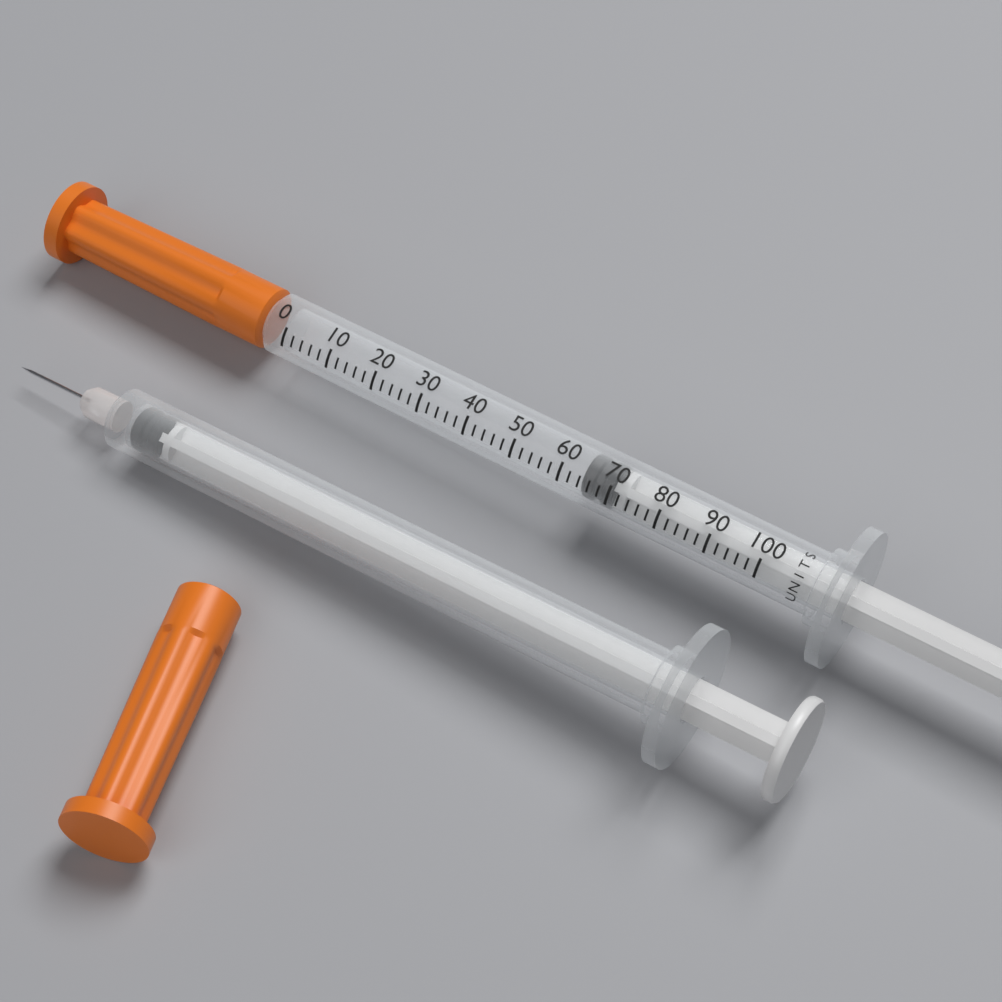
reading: 64 units
